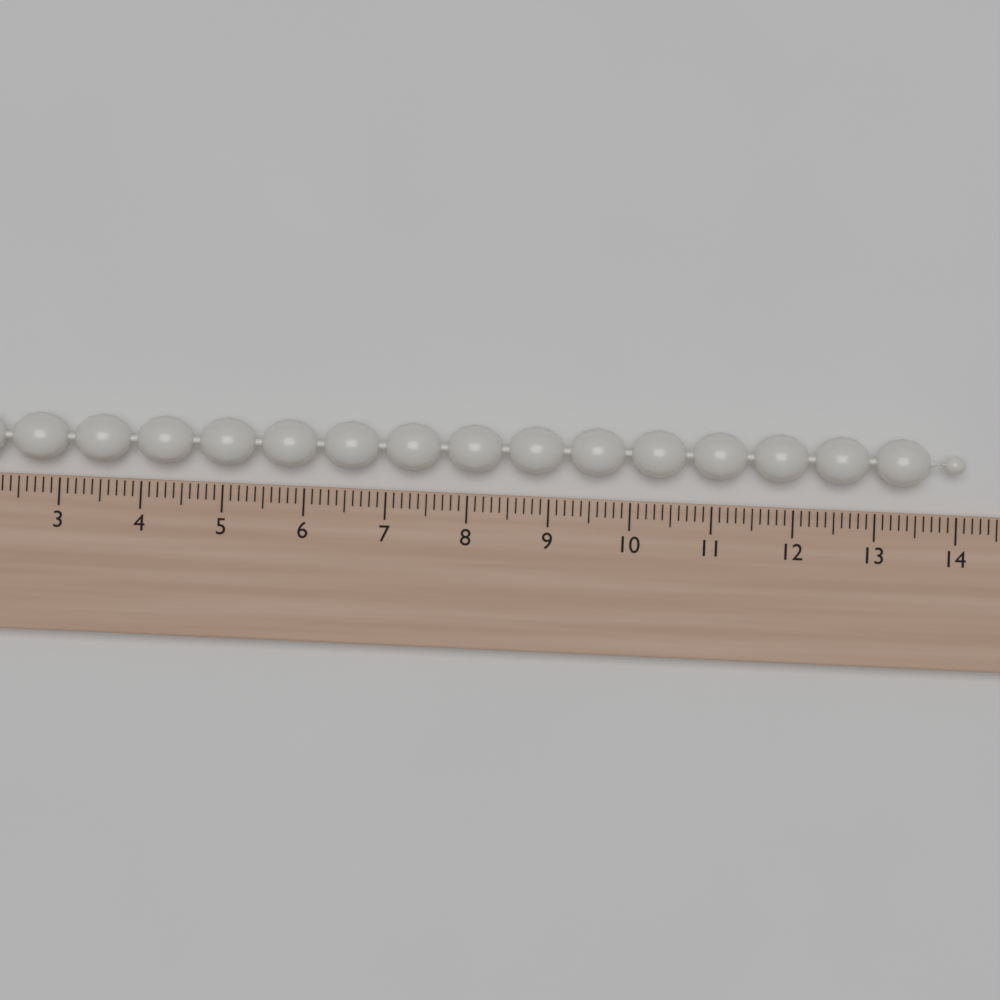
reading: 14.1 (no unit)
